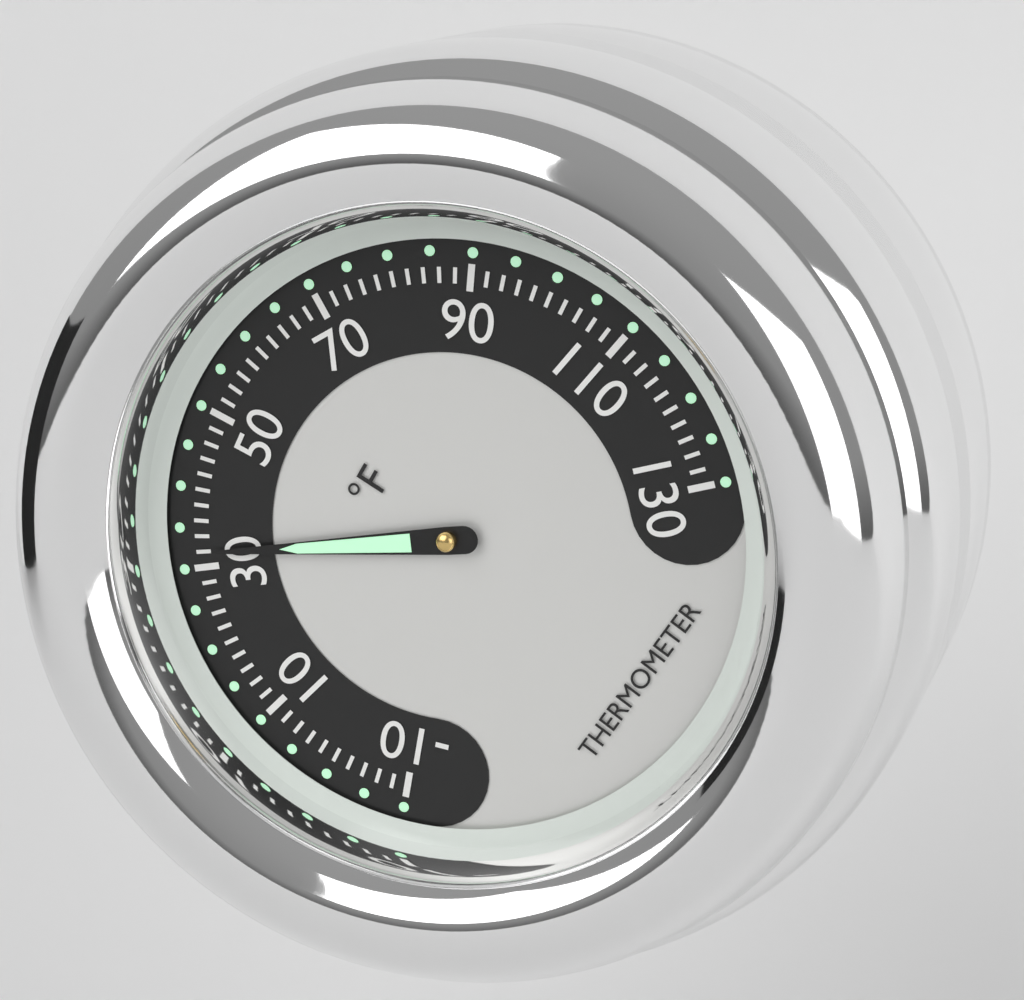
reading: 32 °F
